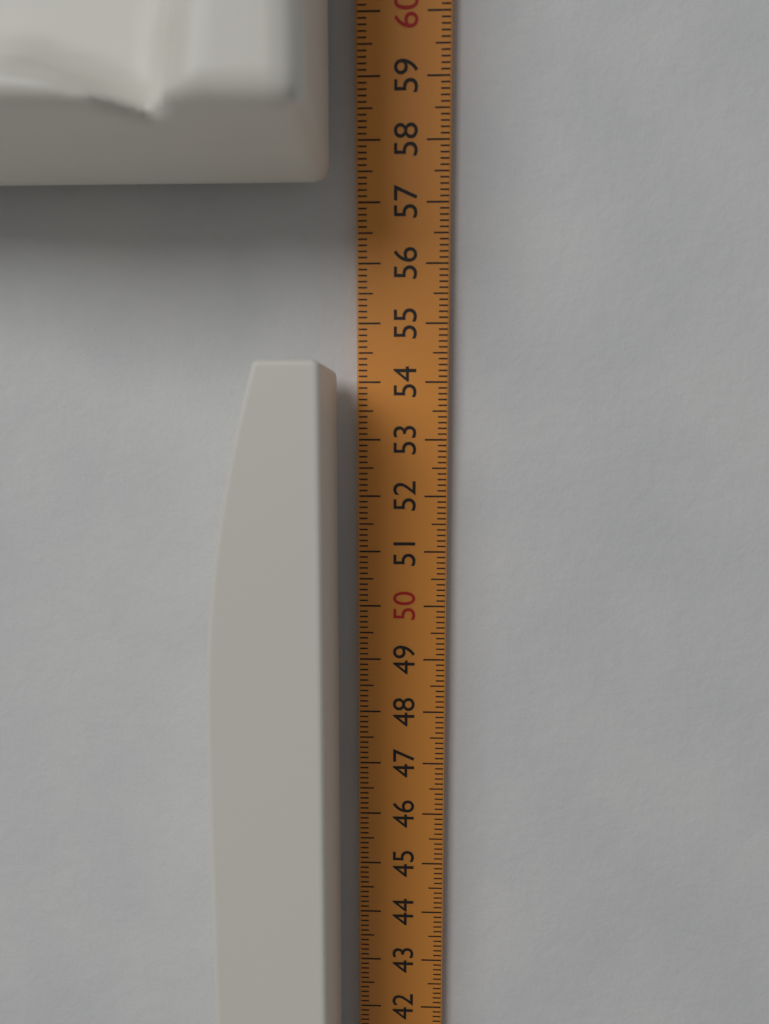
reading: 54.2 cm
